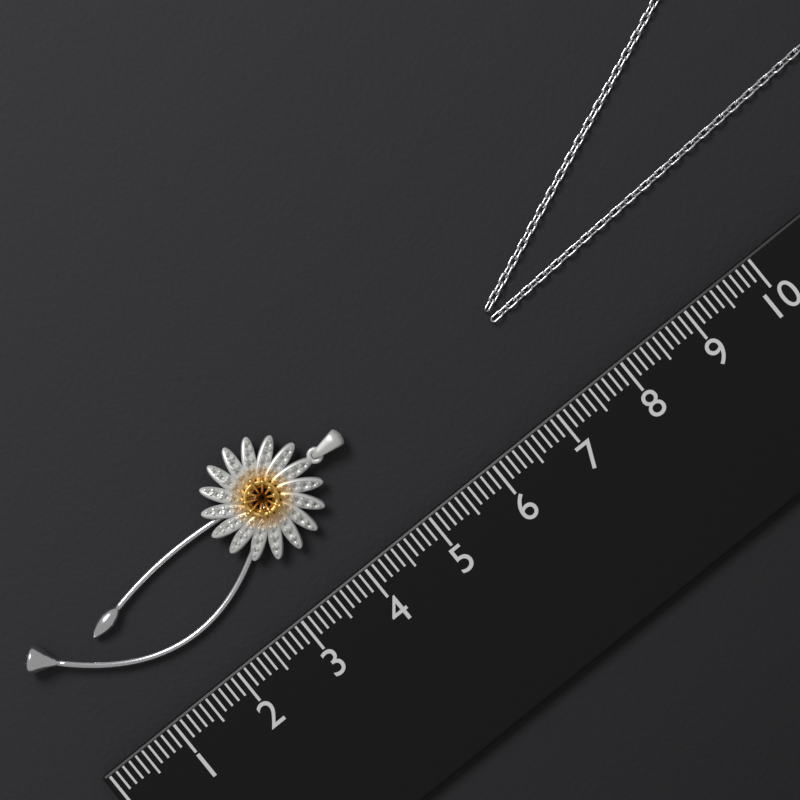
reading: 4.8 (no unit)
